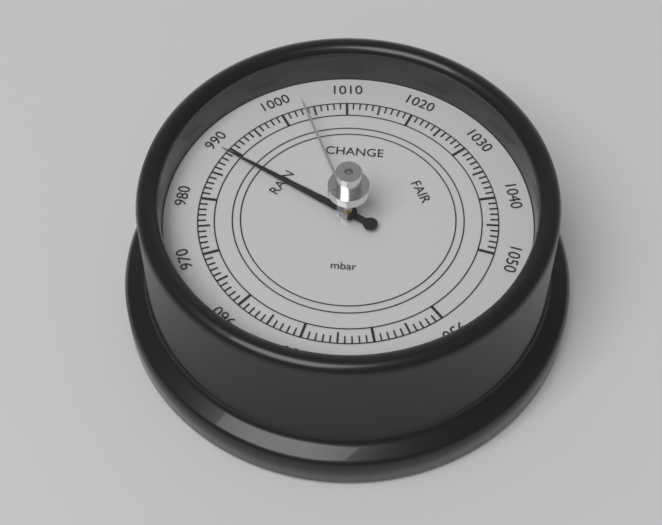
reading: 989 mbar
